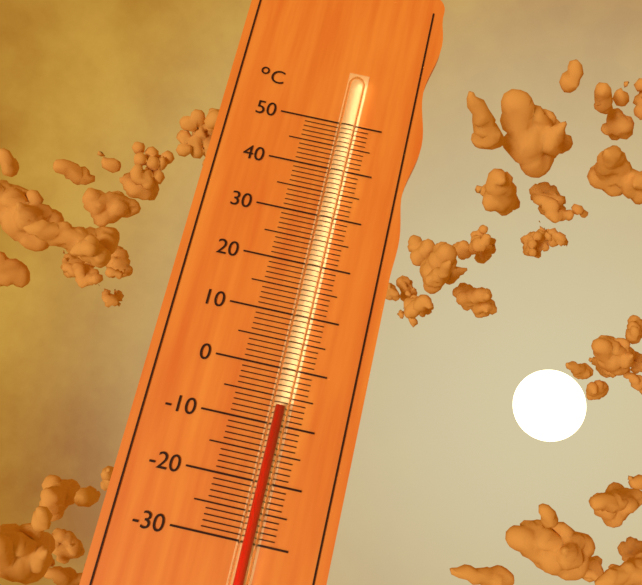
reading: -7 °C
